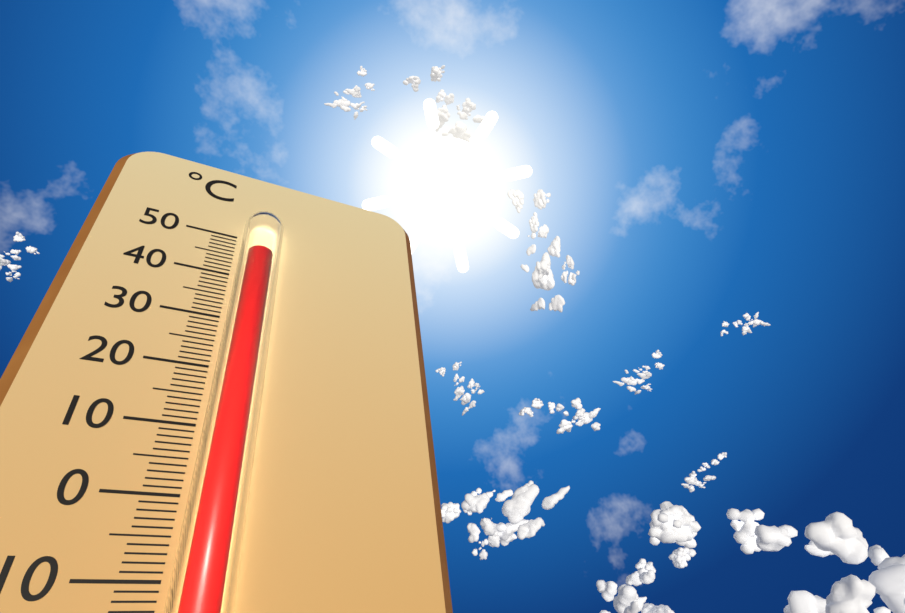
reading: 44 °C
